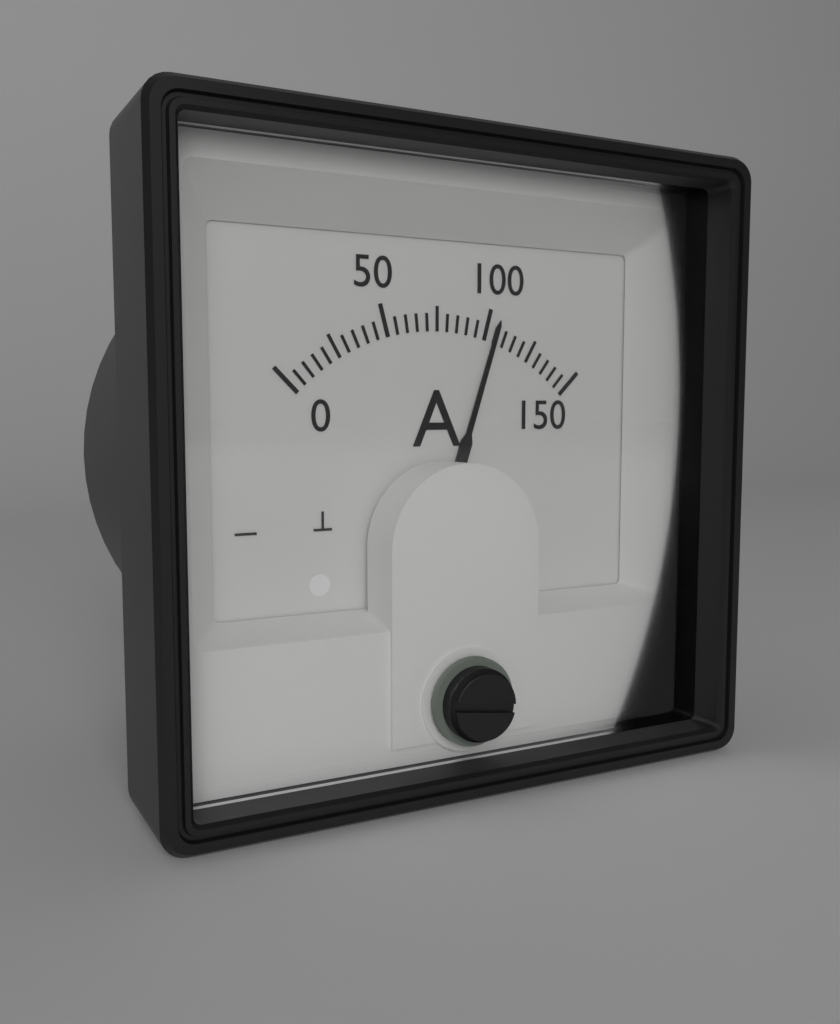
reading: 105 A
